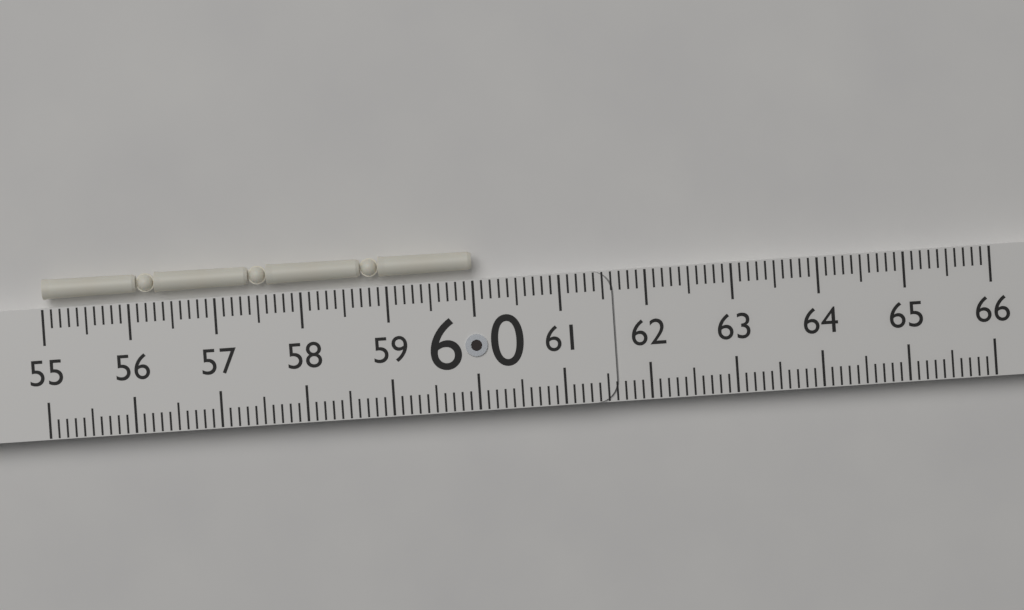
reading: 60.0 (no unit)
